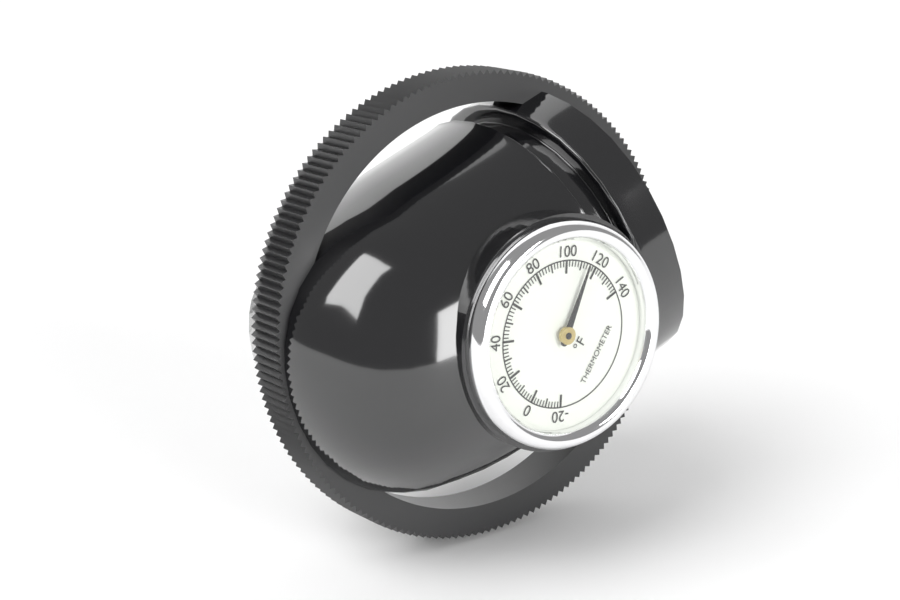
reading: 114 °F
